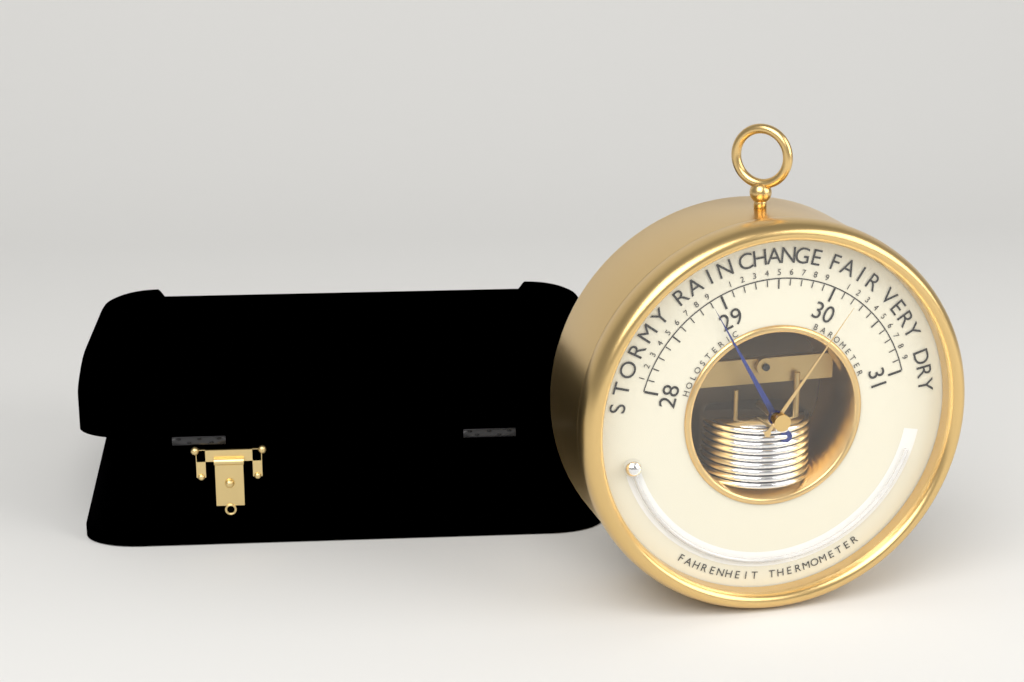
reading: 28.9 inHg
